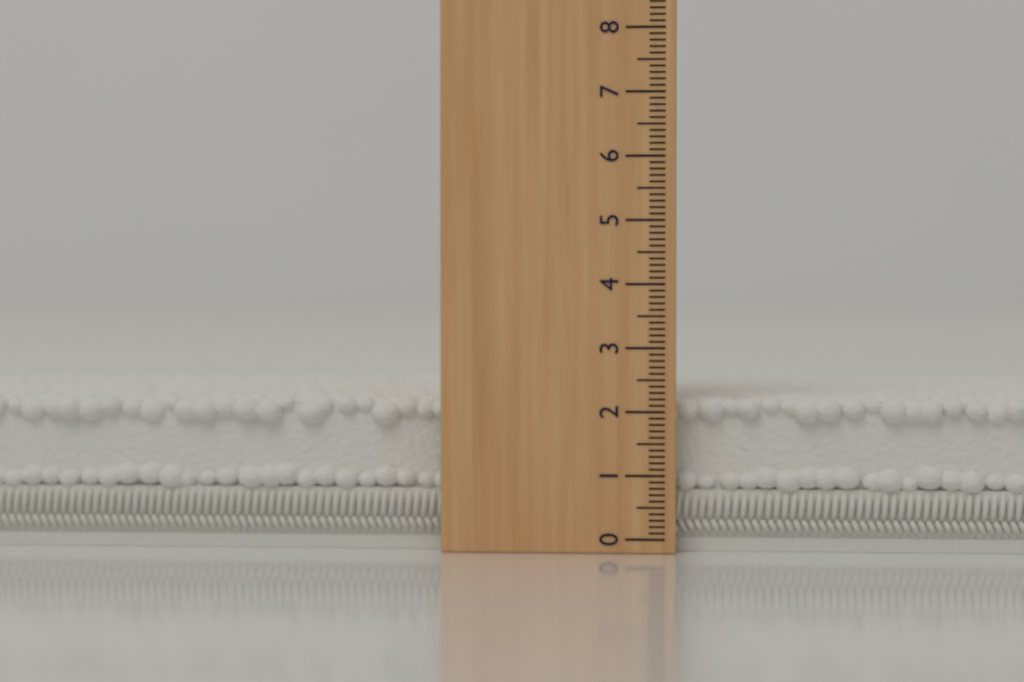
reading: 2.2 (no unit)
